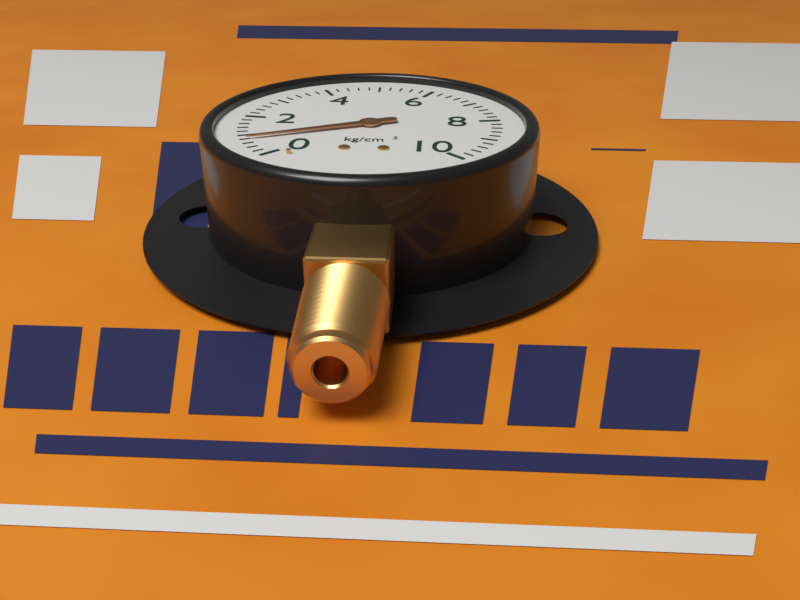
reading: 0.8 kg/cm²
